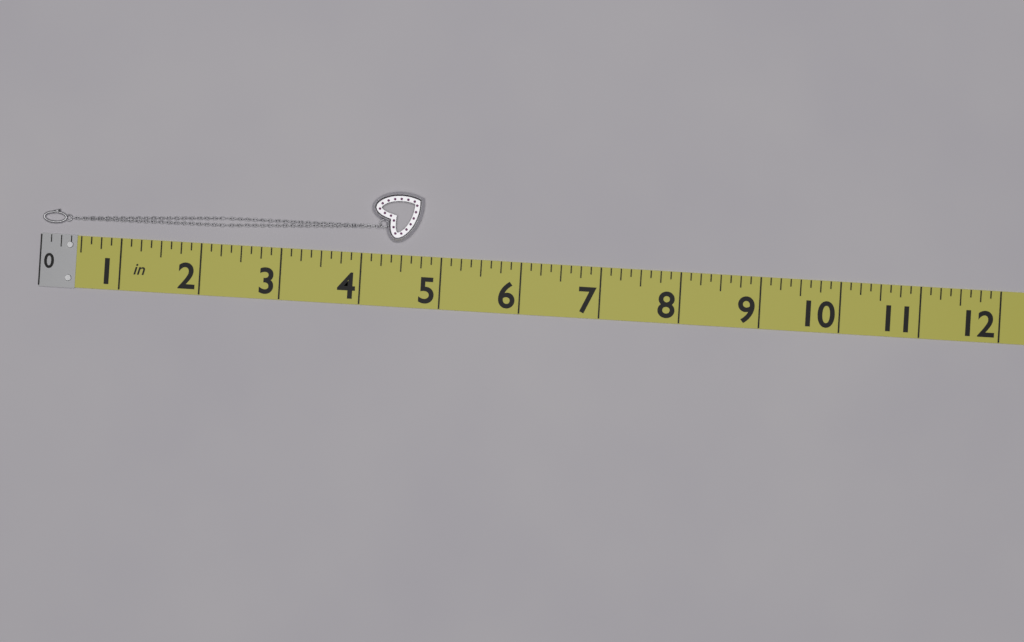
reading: 4.750 in
